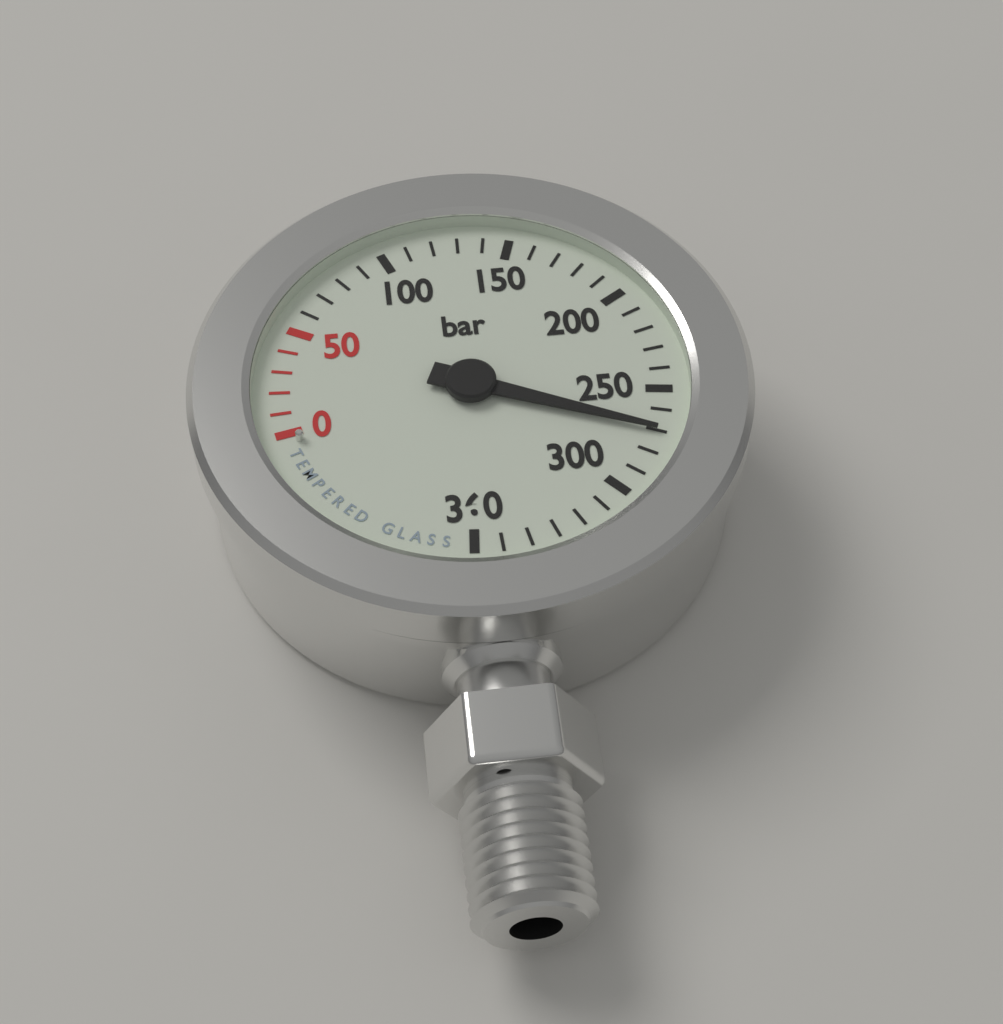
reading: 270 bar
